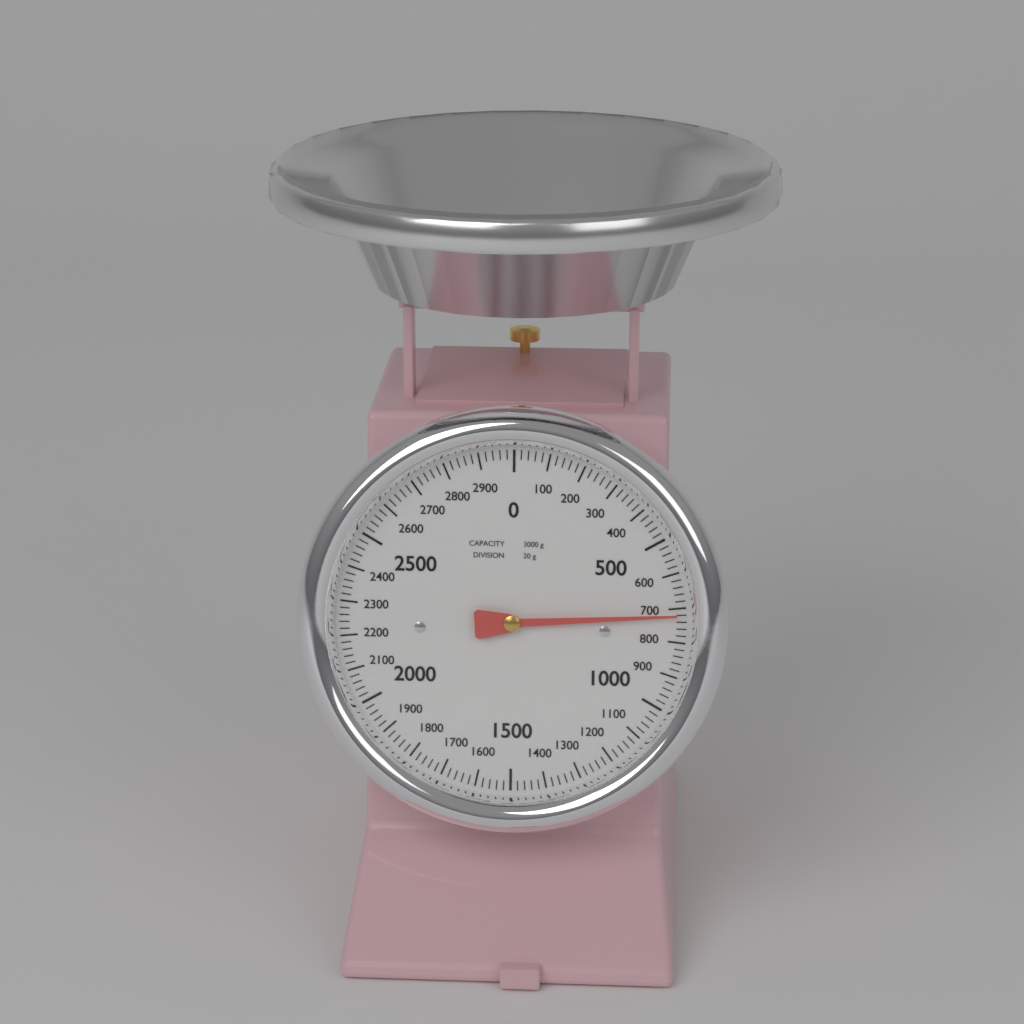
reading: 720 g
